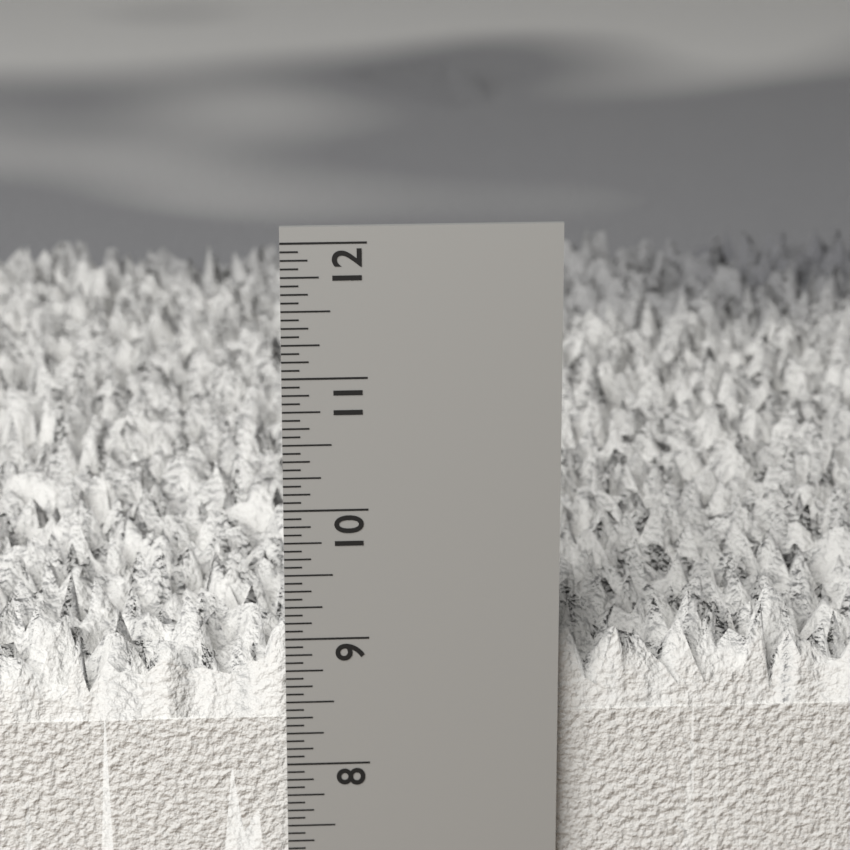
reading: 9.2500 in
